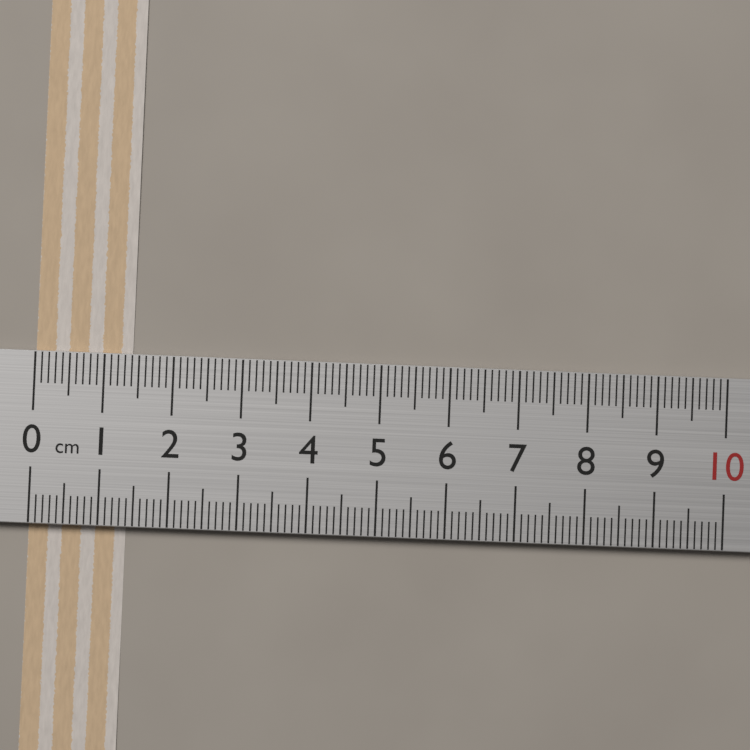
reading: 1.4 cm
